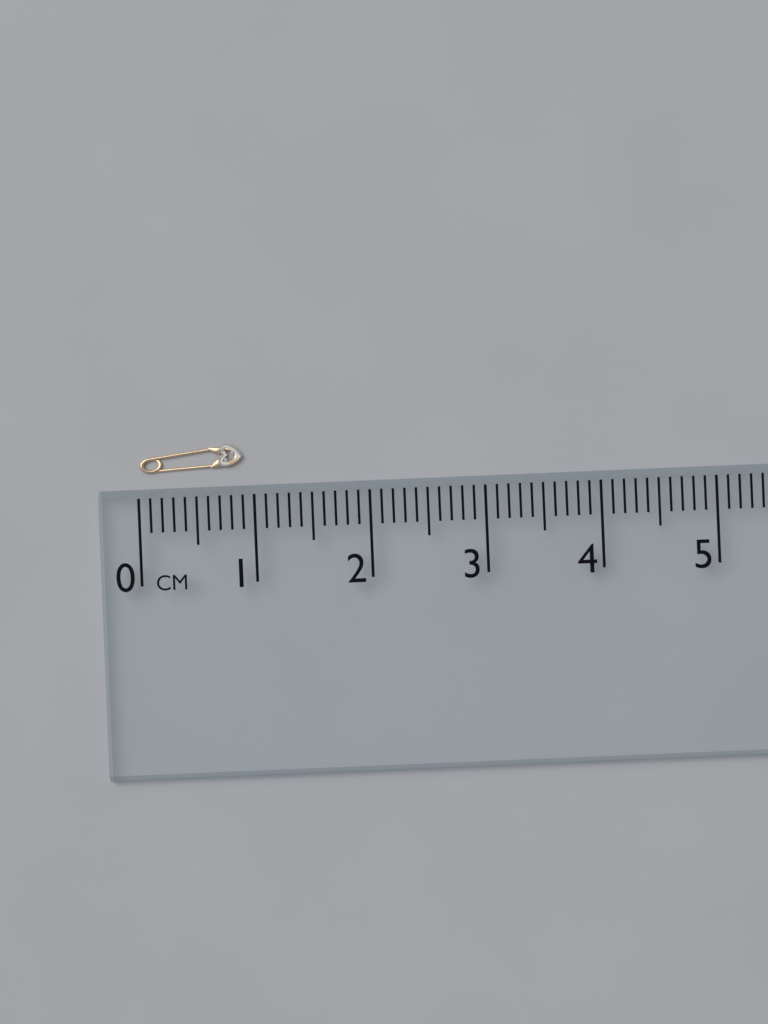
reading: 0.9 cm
